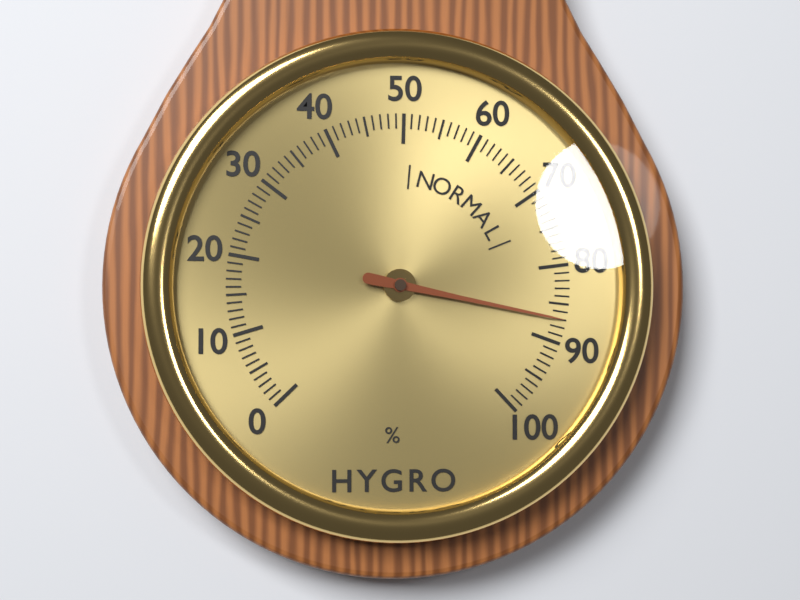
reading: 87 %
